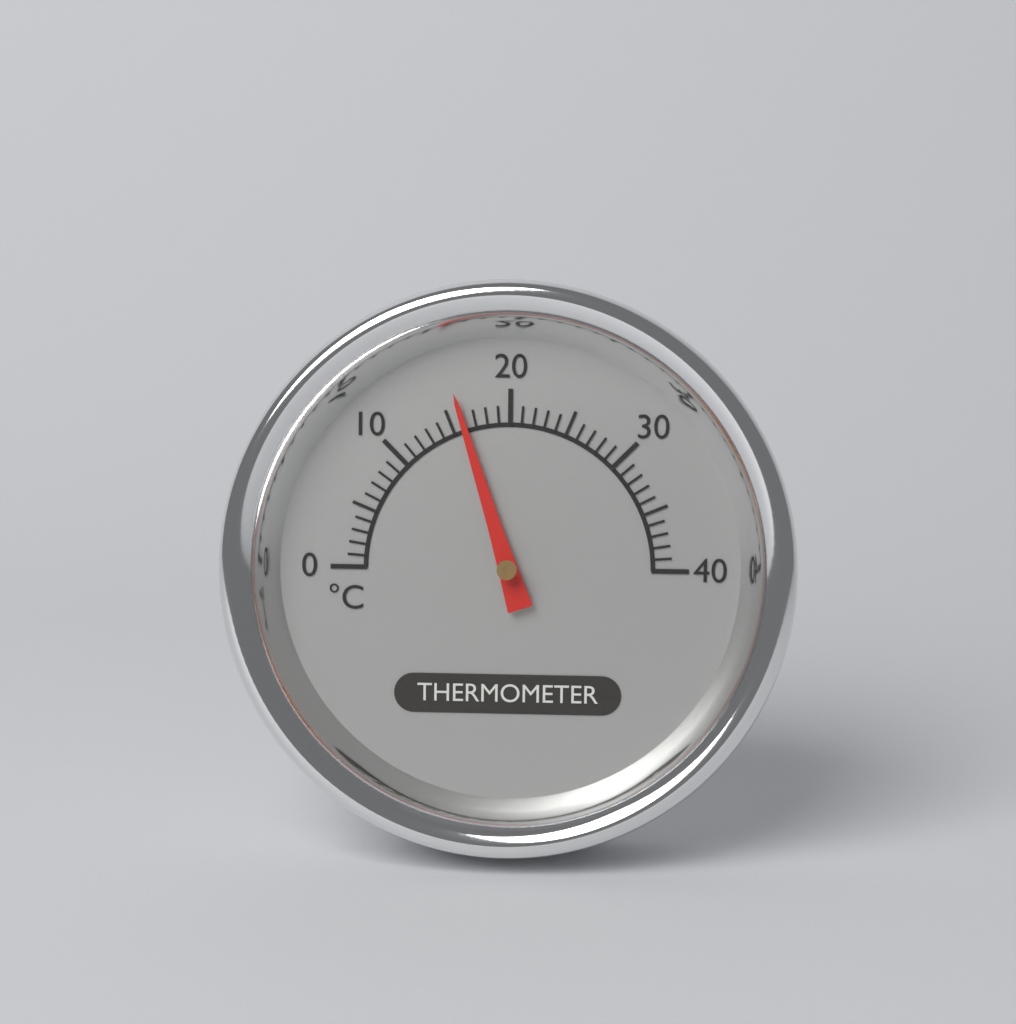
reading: 16 °C
